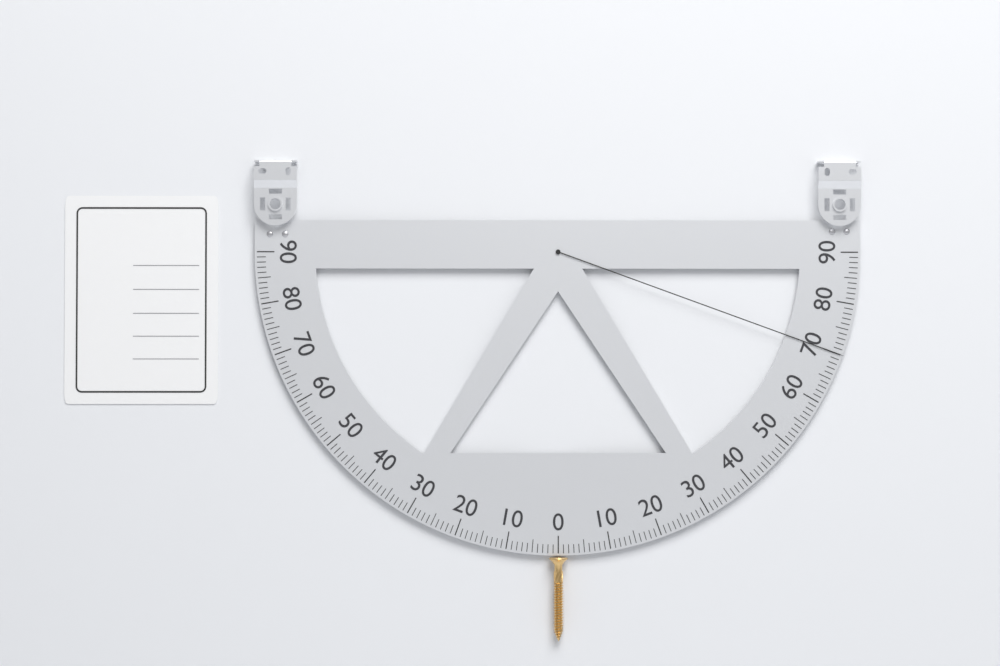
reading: 70 (no unit)
